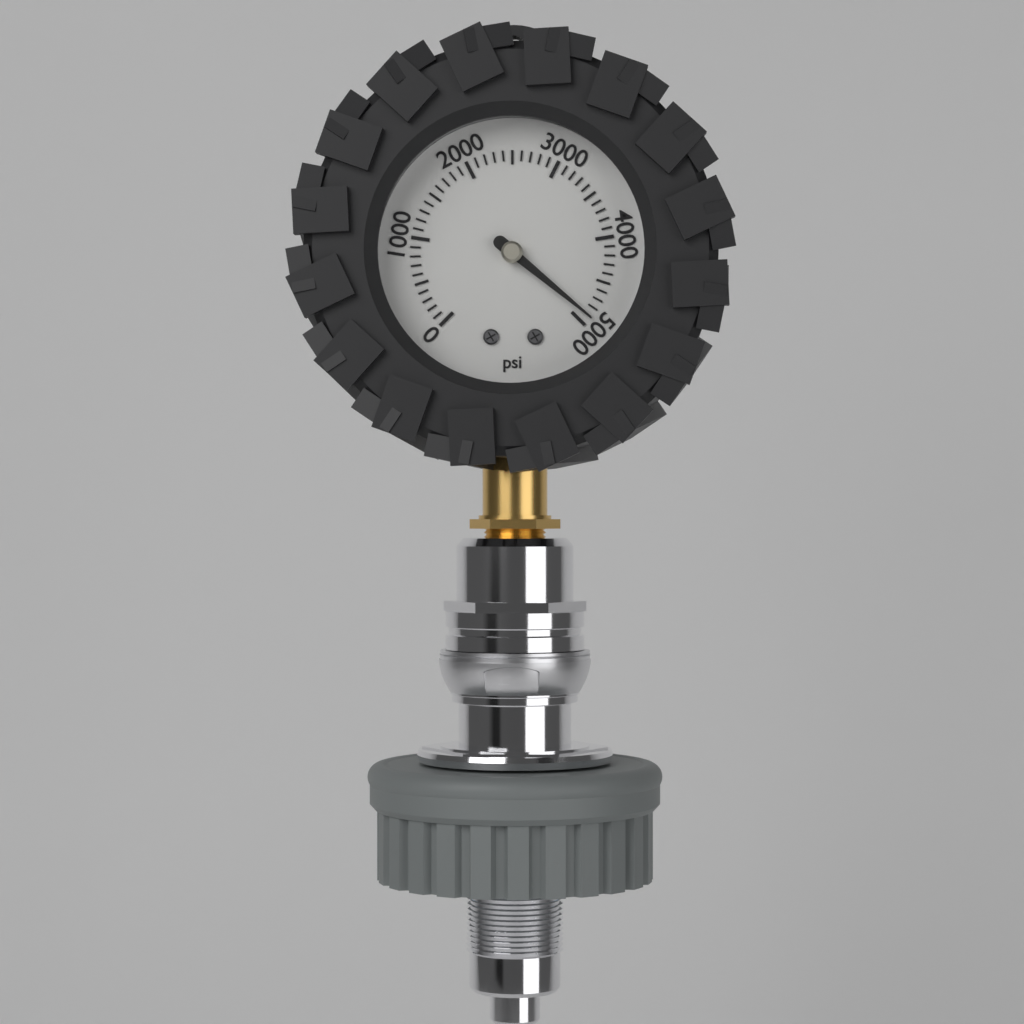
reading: 4900 psi
